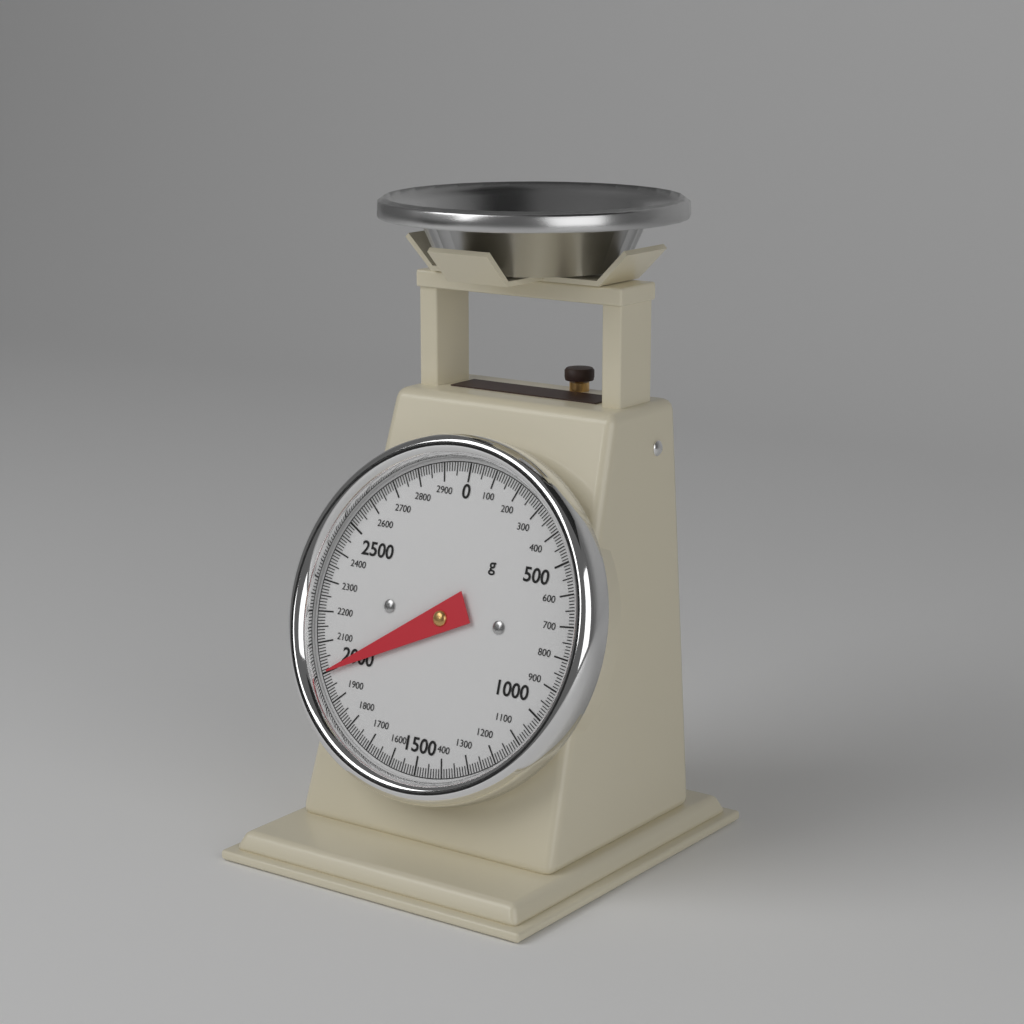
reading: 2000 g
